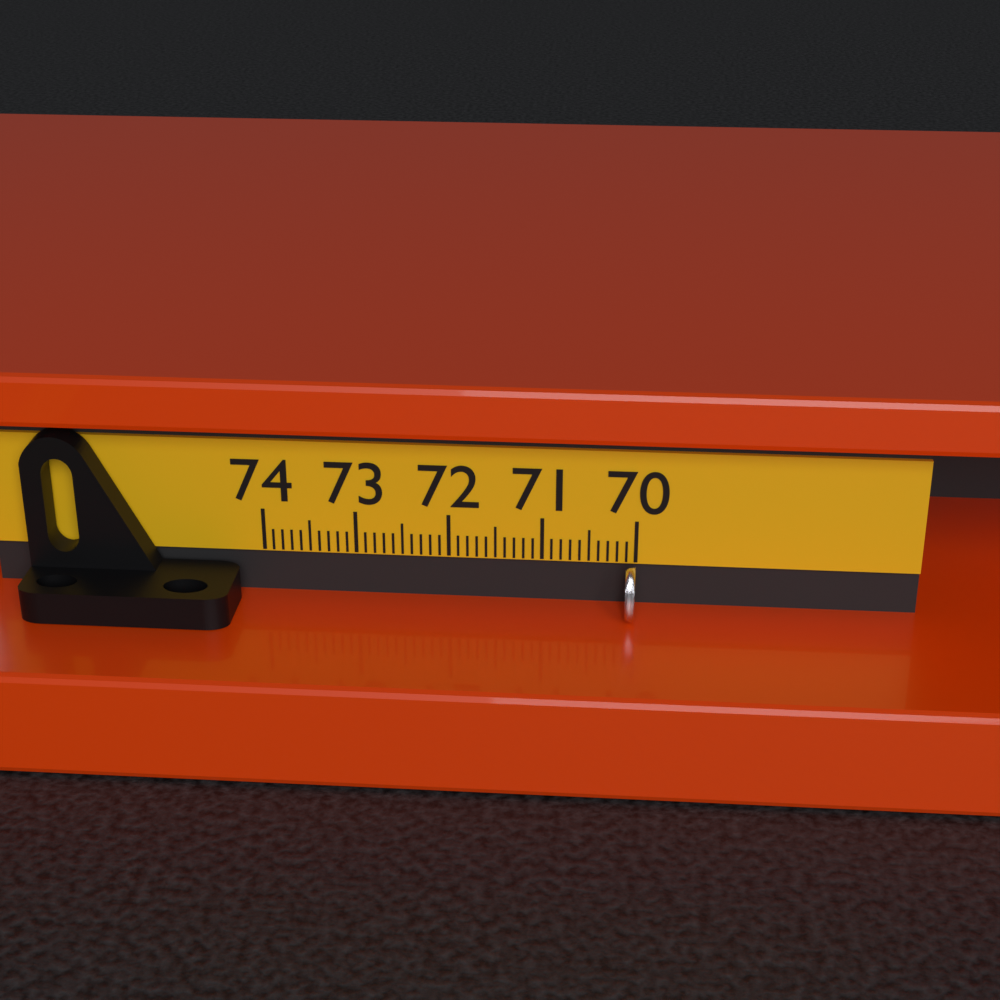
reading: 70.1 (no unit)
